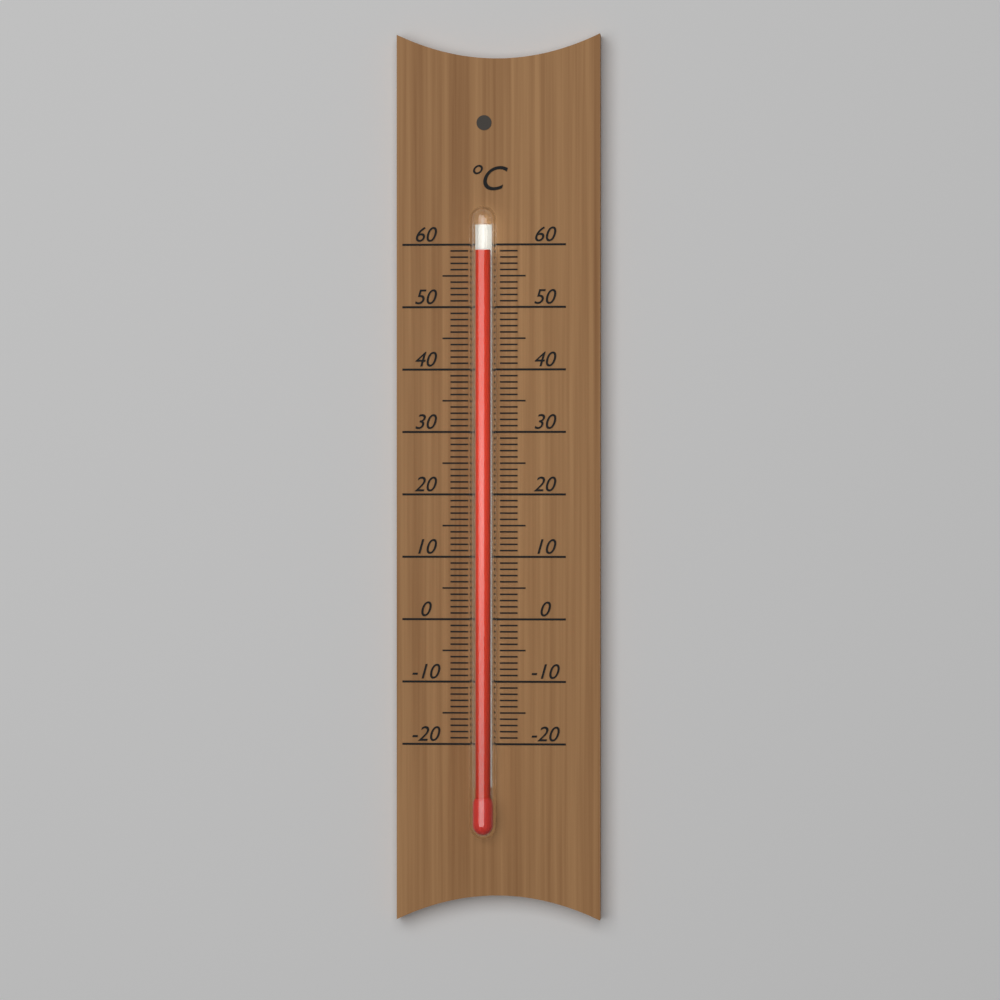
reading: 59 °C
